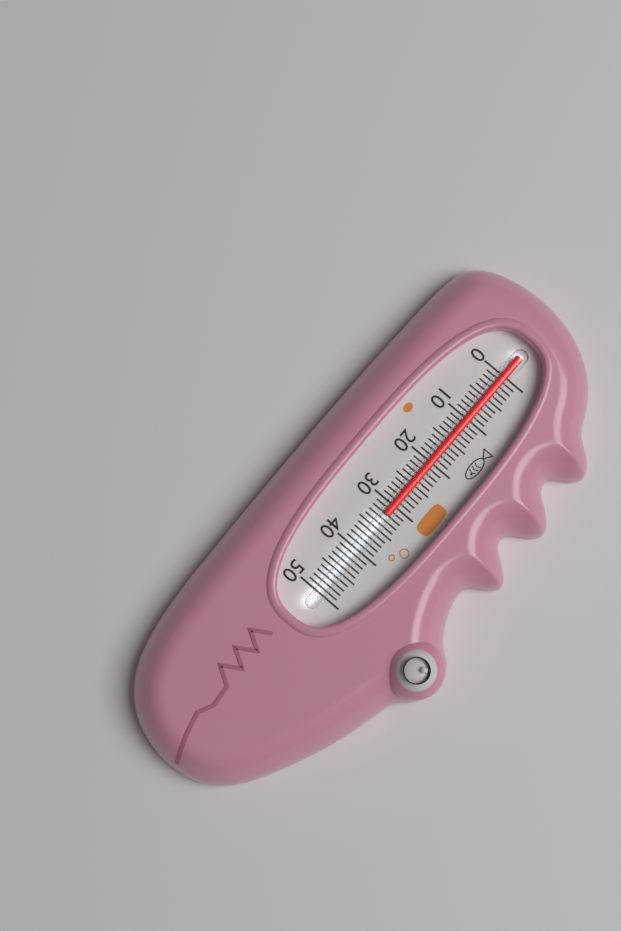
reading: 32 (no unit)
